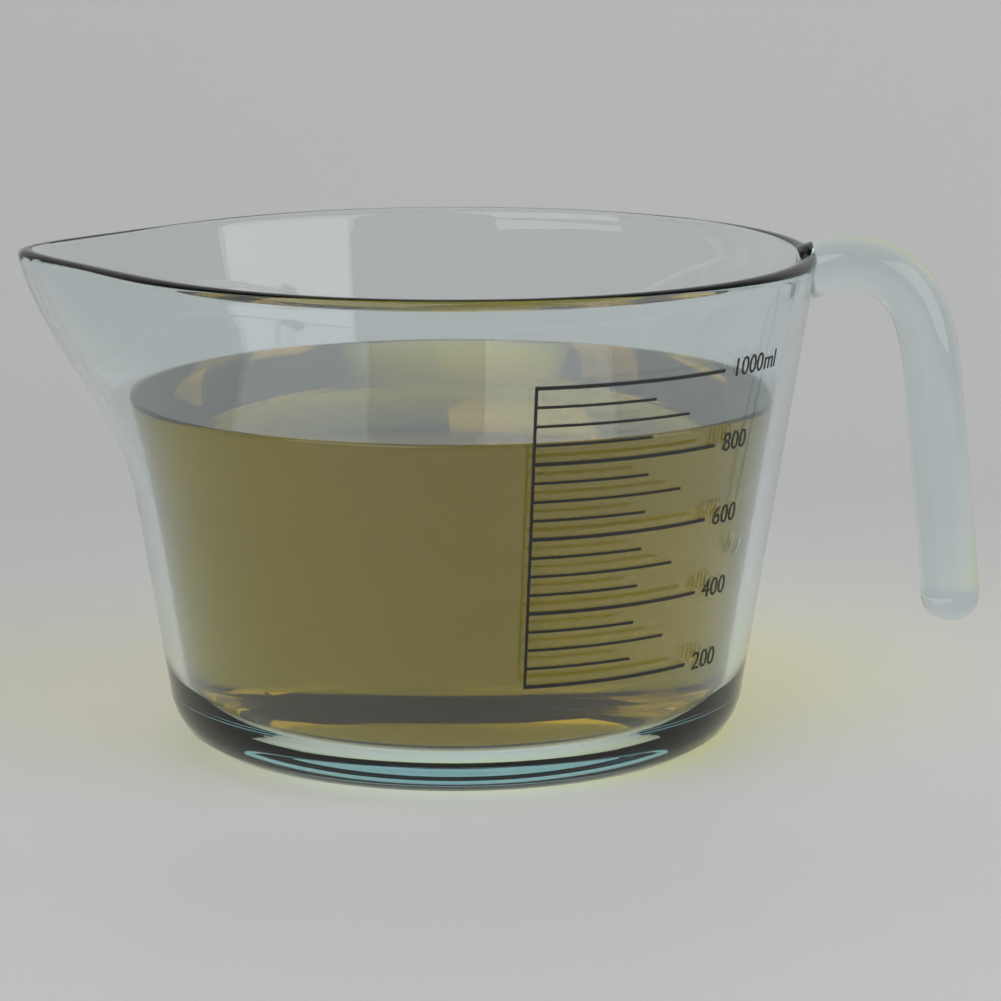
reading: 850 ml
